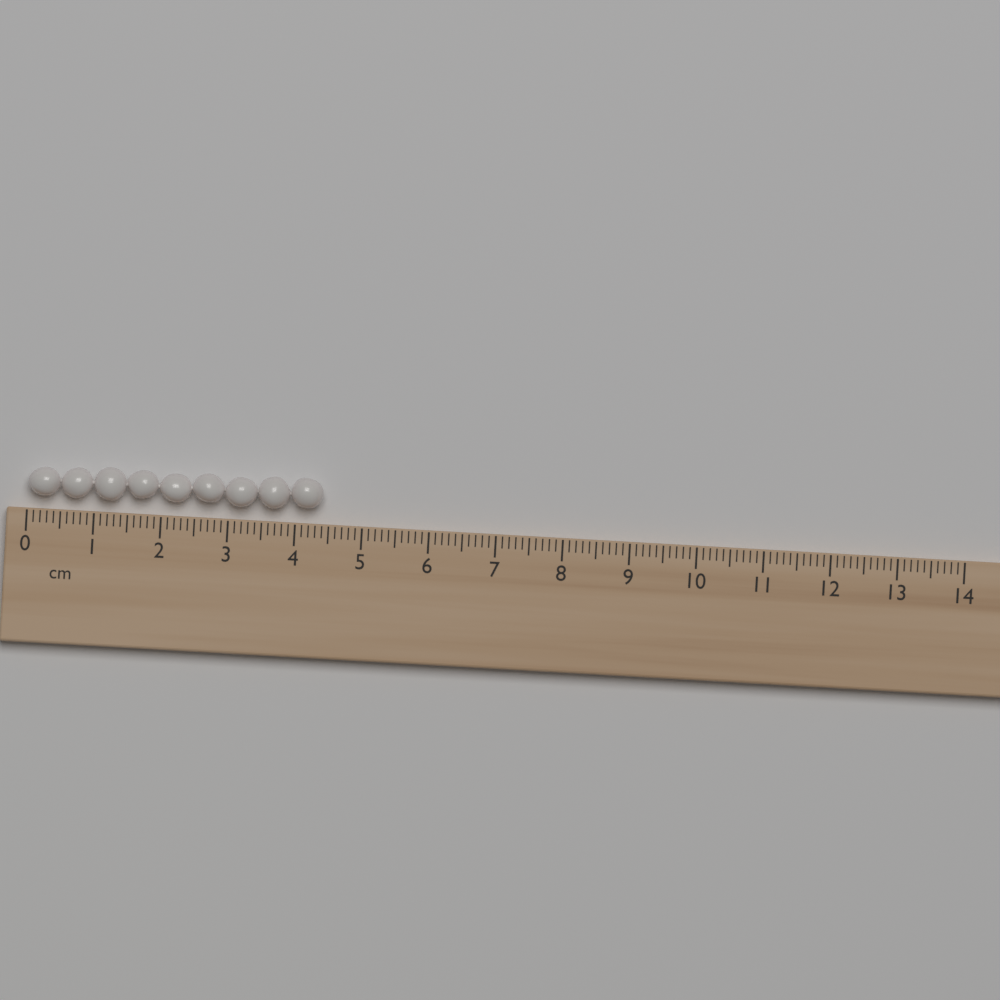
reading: 4.4 cm
